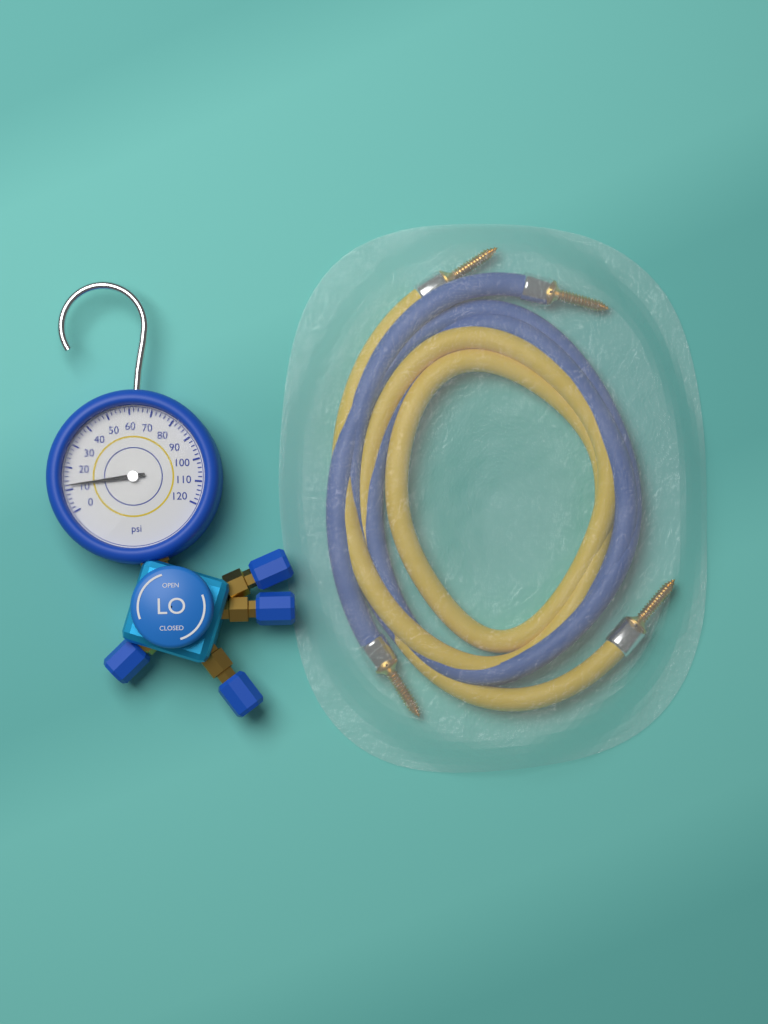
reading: 12 psi
